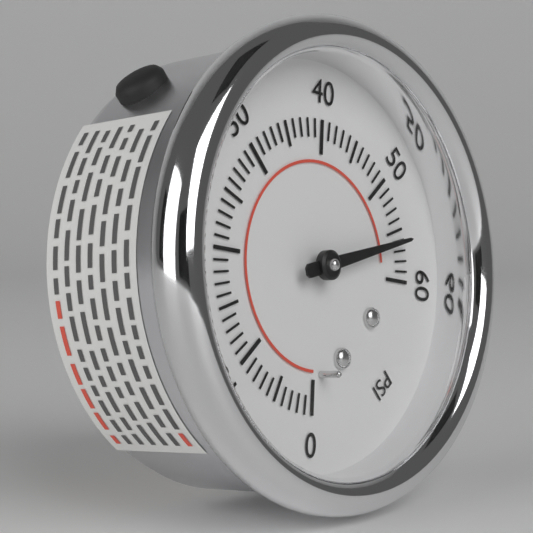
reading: 56 psi
